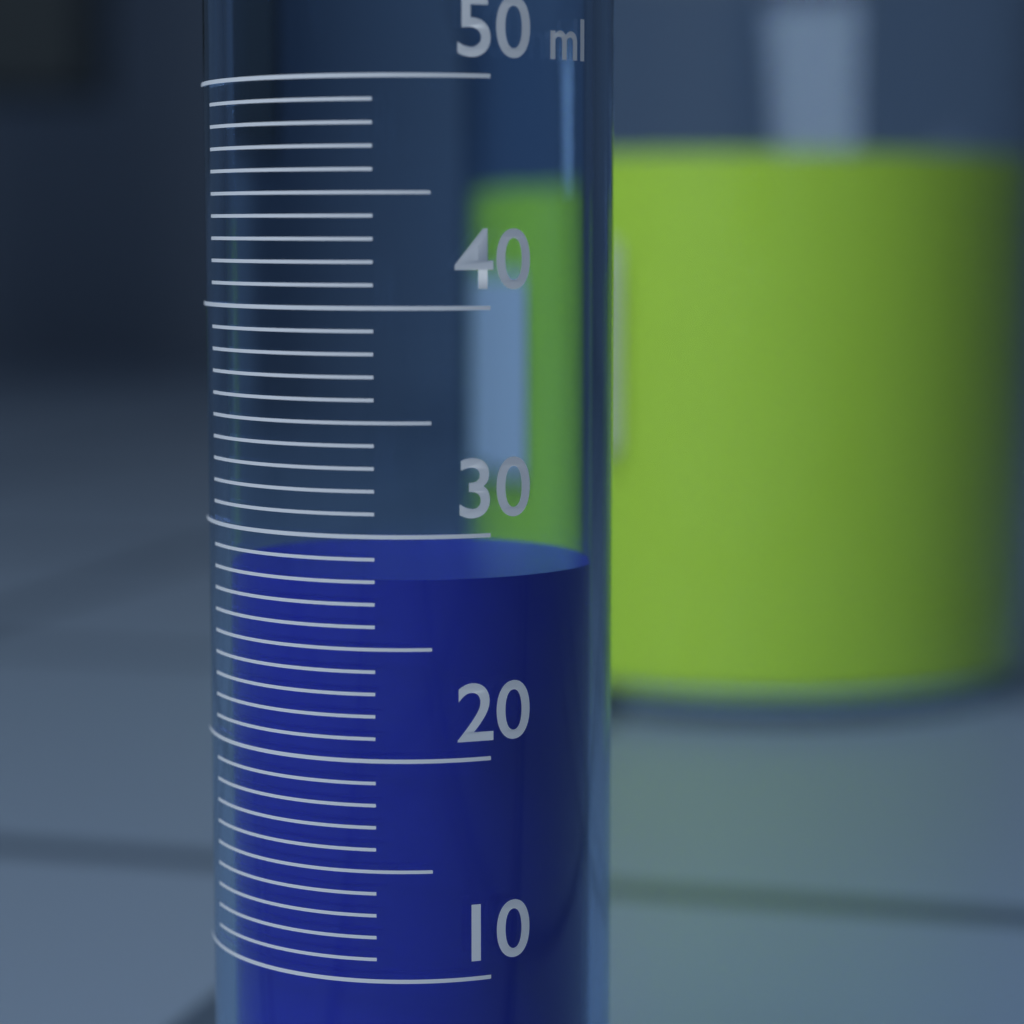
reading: 28 ml
